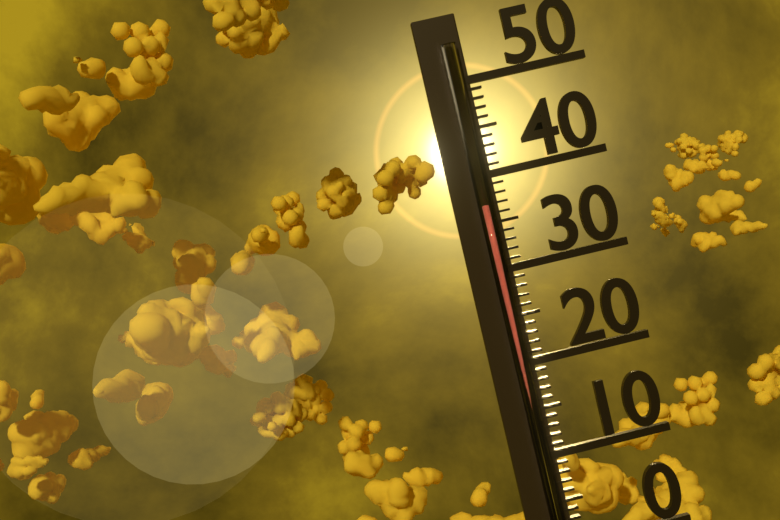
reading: 37 (no unit)
